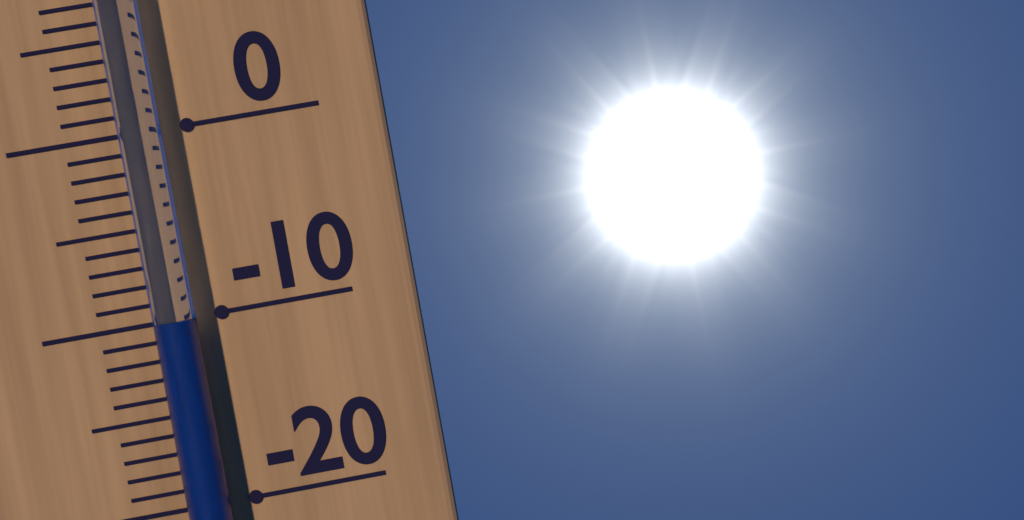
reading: -10 °C
